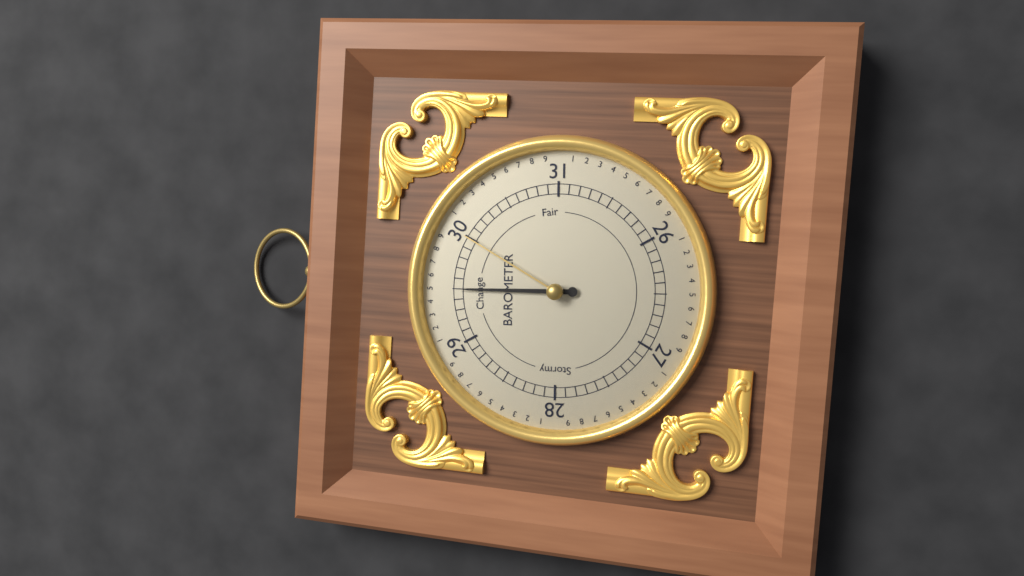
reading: 29.5 (no unit)
